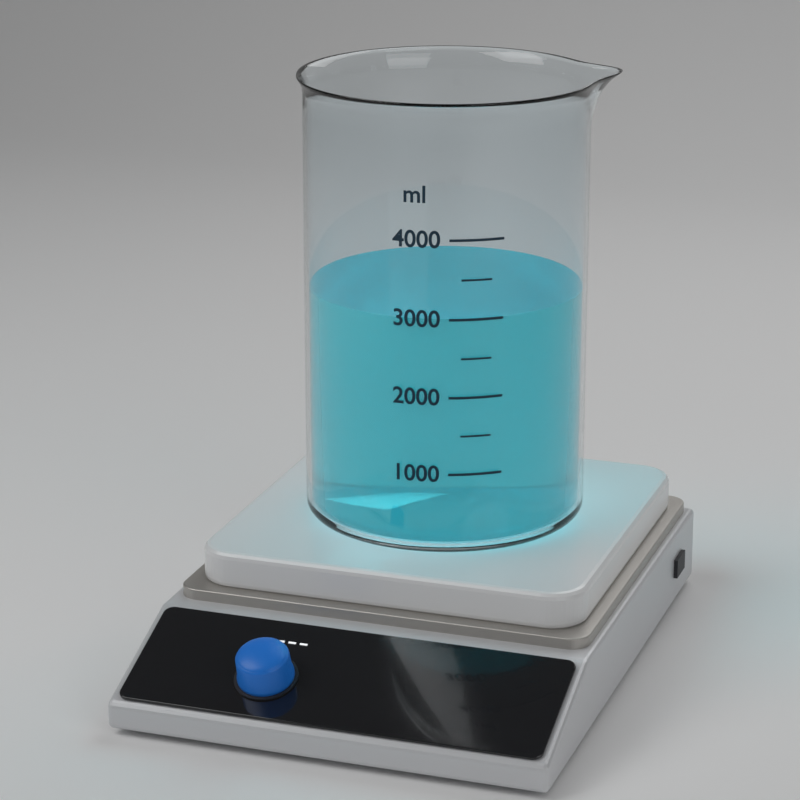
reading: 3000 ml
